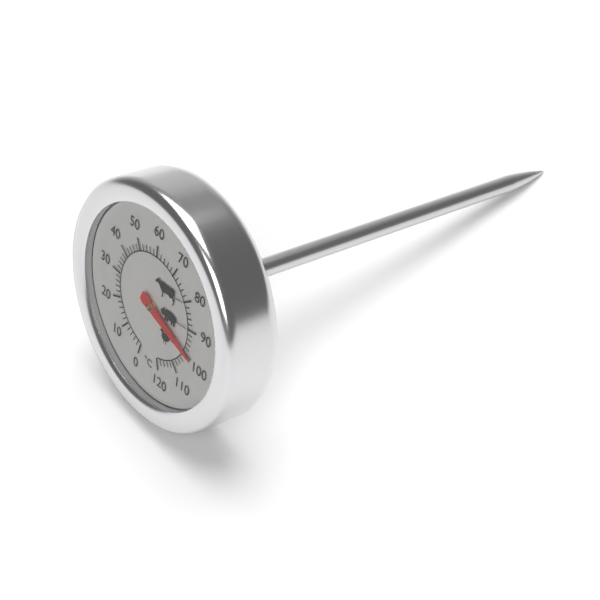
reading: 100 °C
